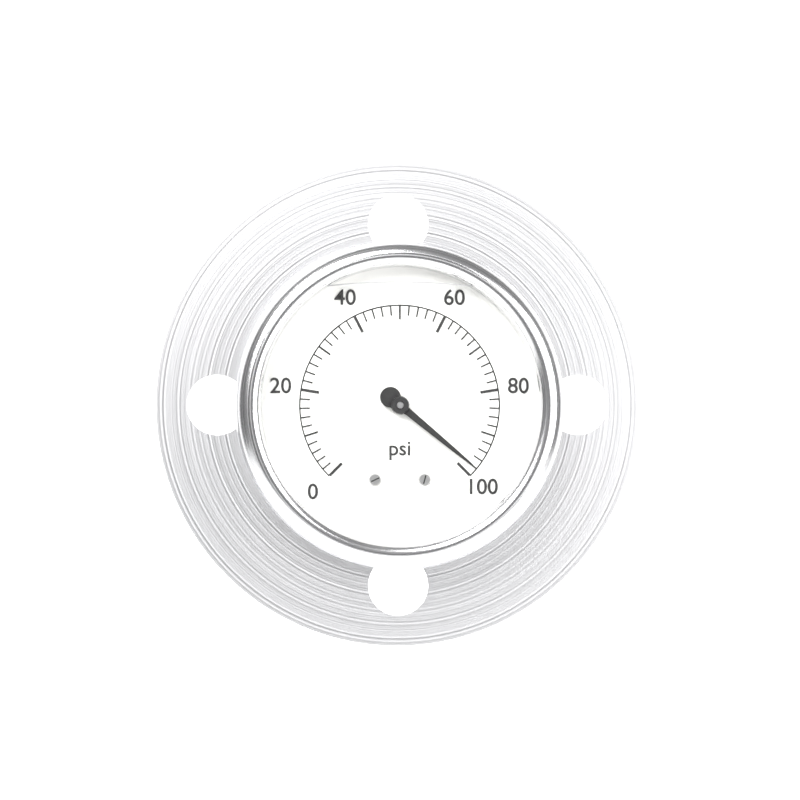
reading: 98 psi
